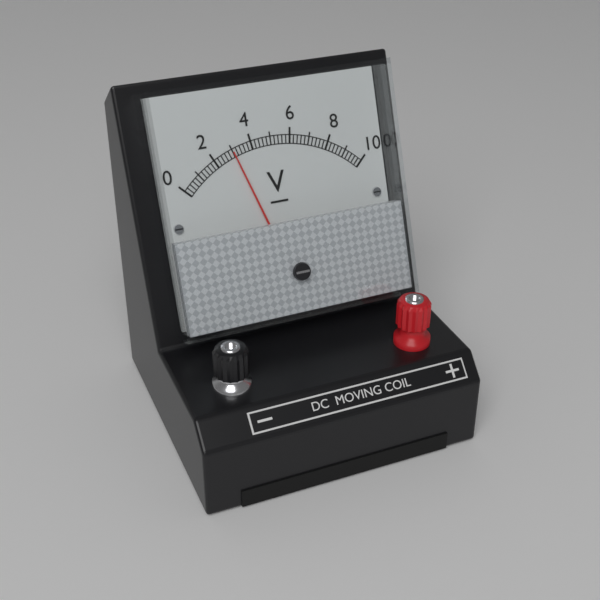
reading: 3.0 V
